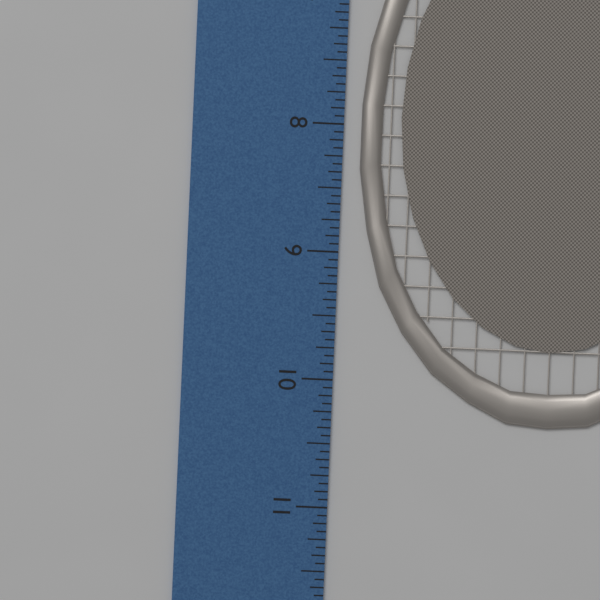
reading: 10.3125 inch
